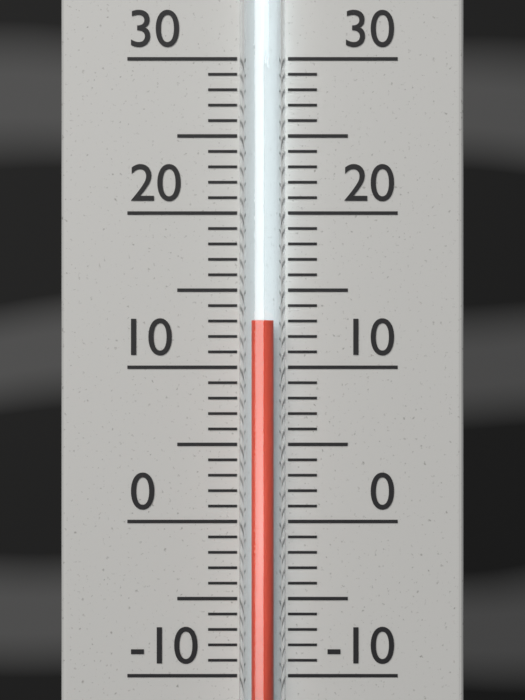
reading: 13 °C
